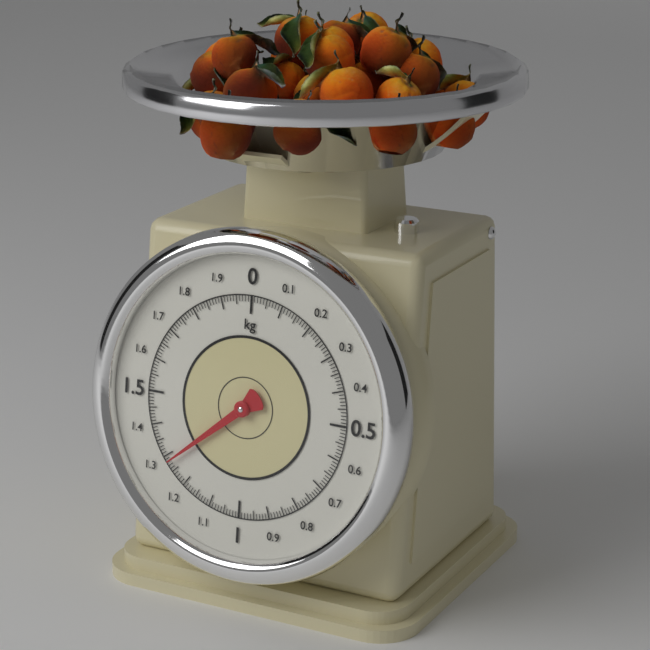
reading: 1.28 kg
